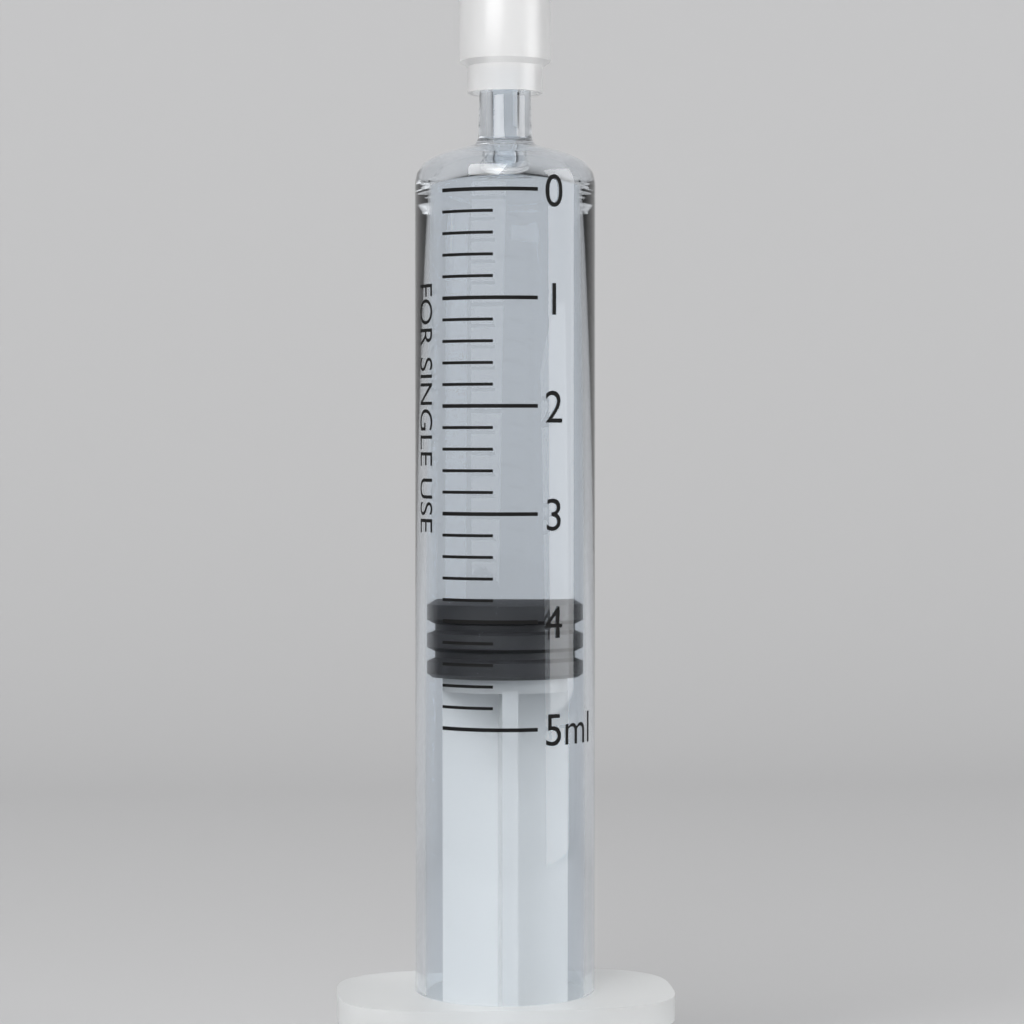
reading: 3.8 ml
